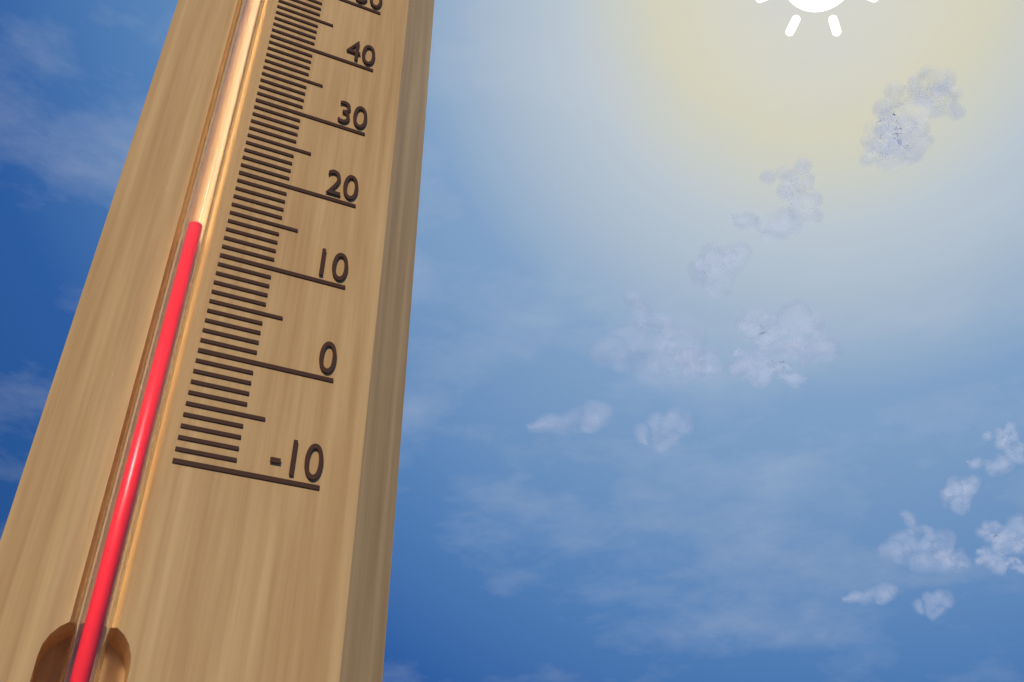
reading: 12 (no unit)
